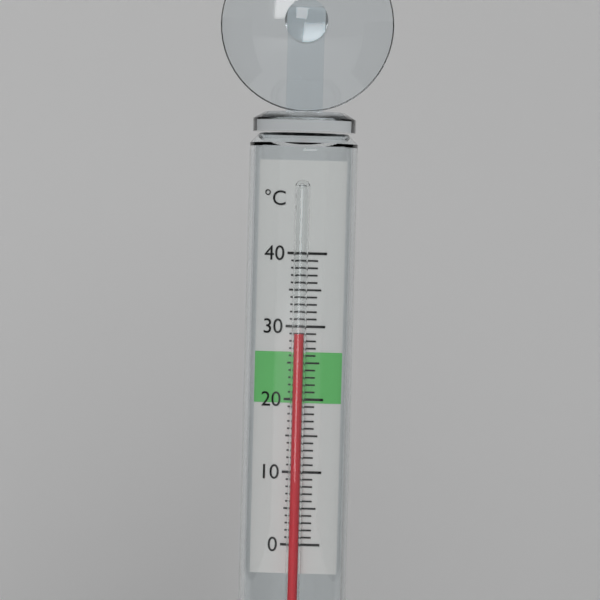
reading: 29 °C
